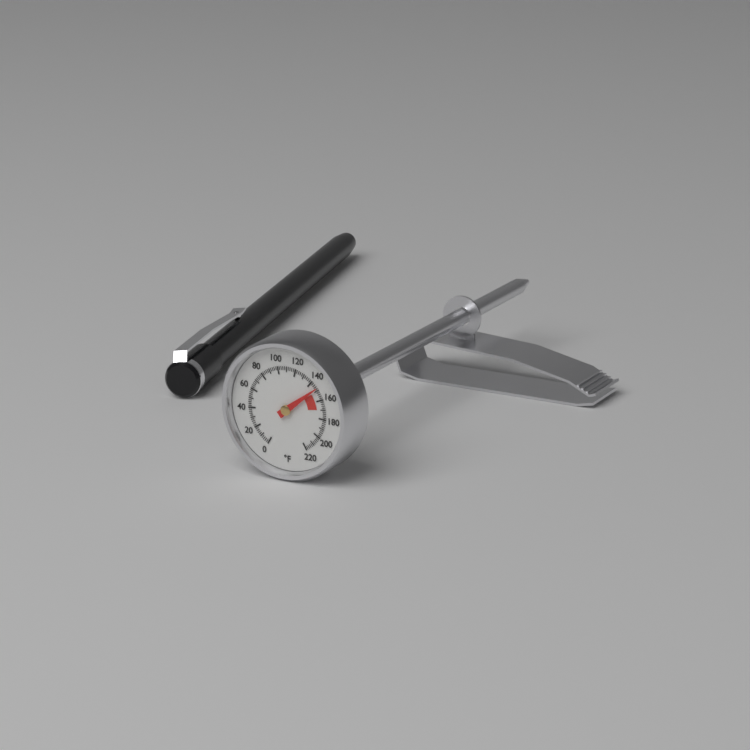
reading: 148 °F
